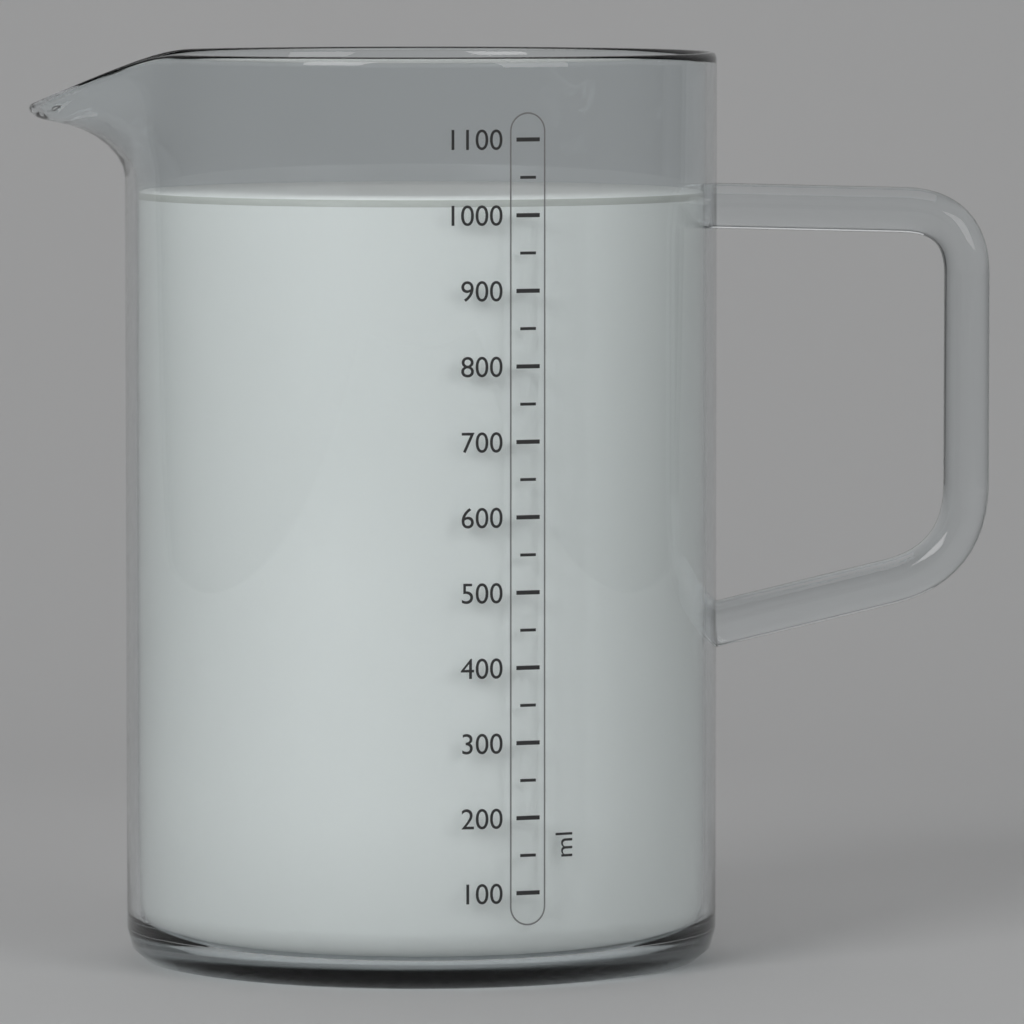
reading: 1020 ml
